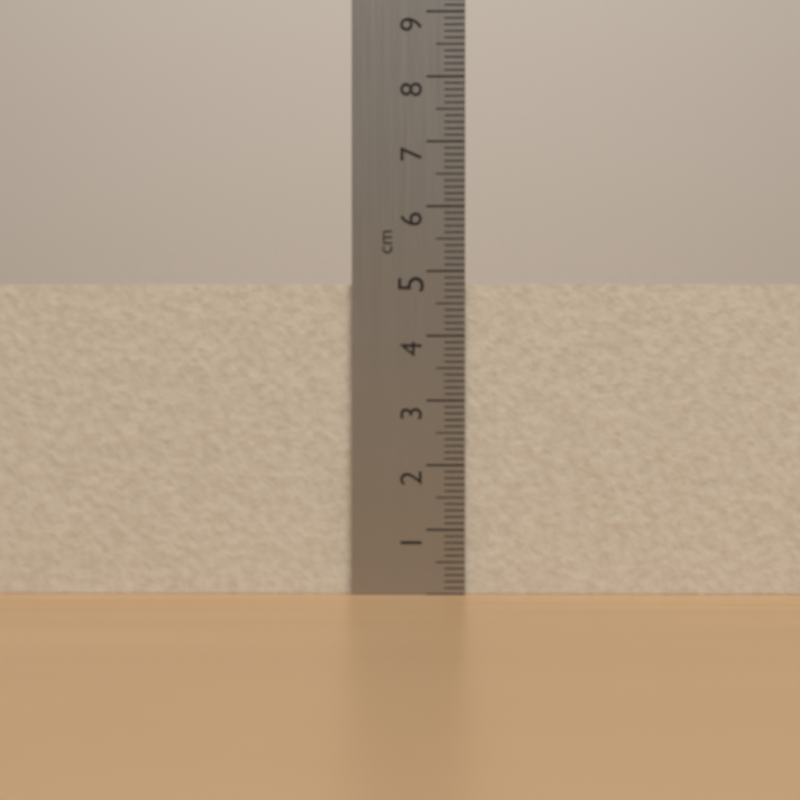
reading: 4.8 cm
